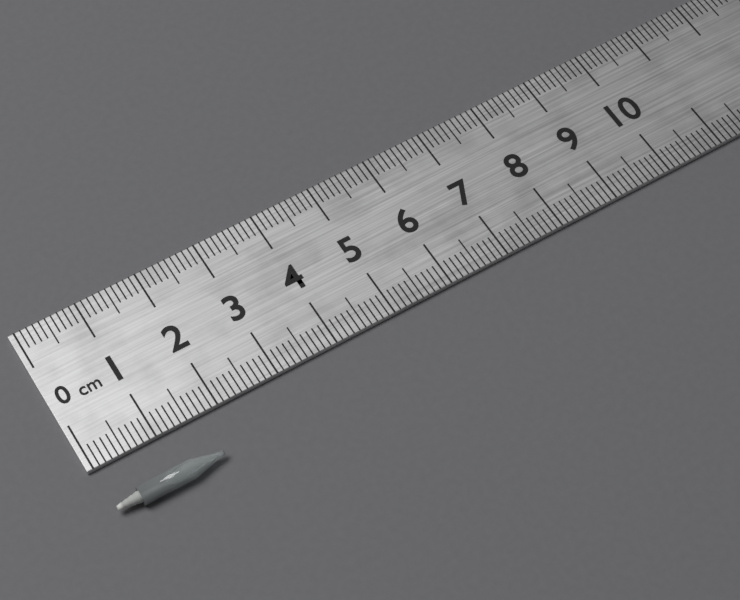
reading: 1.7 cm
